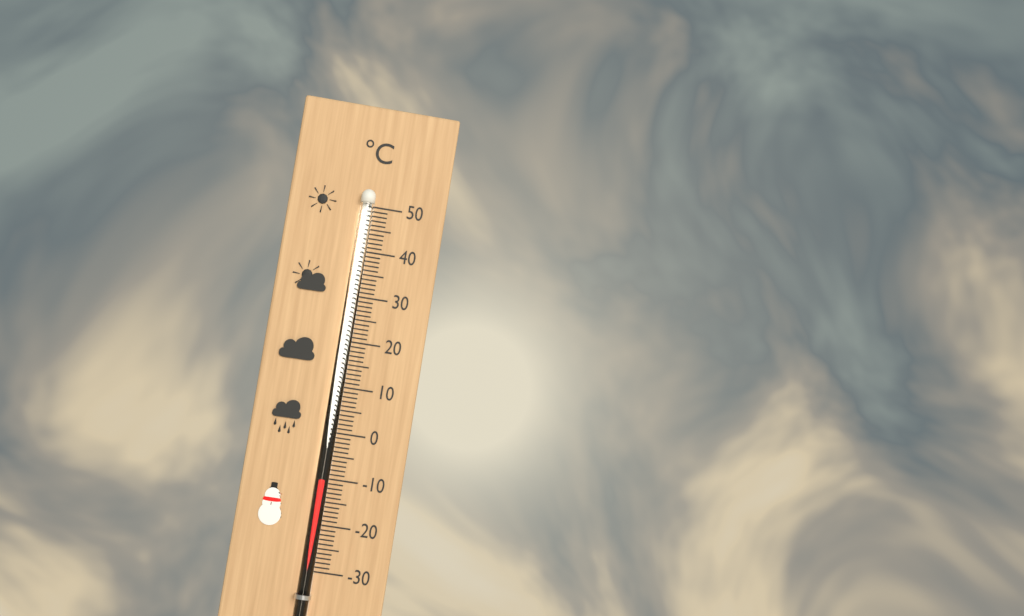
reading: -10 °C
